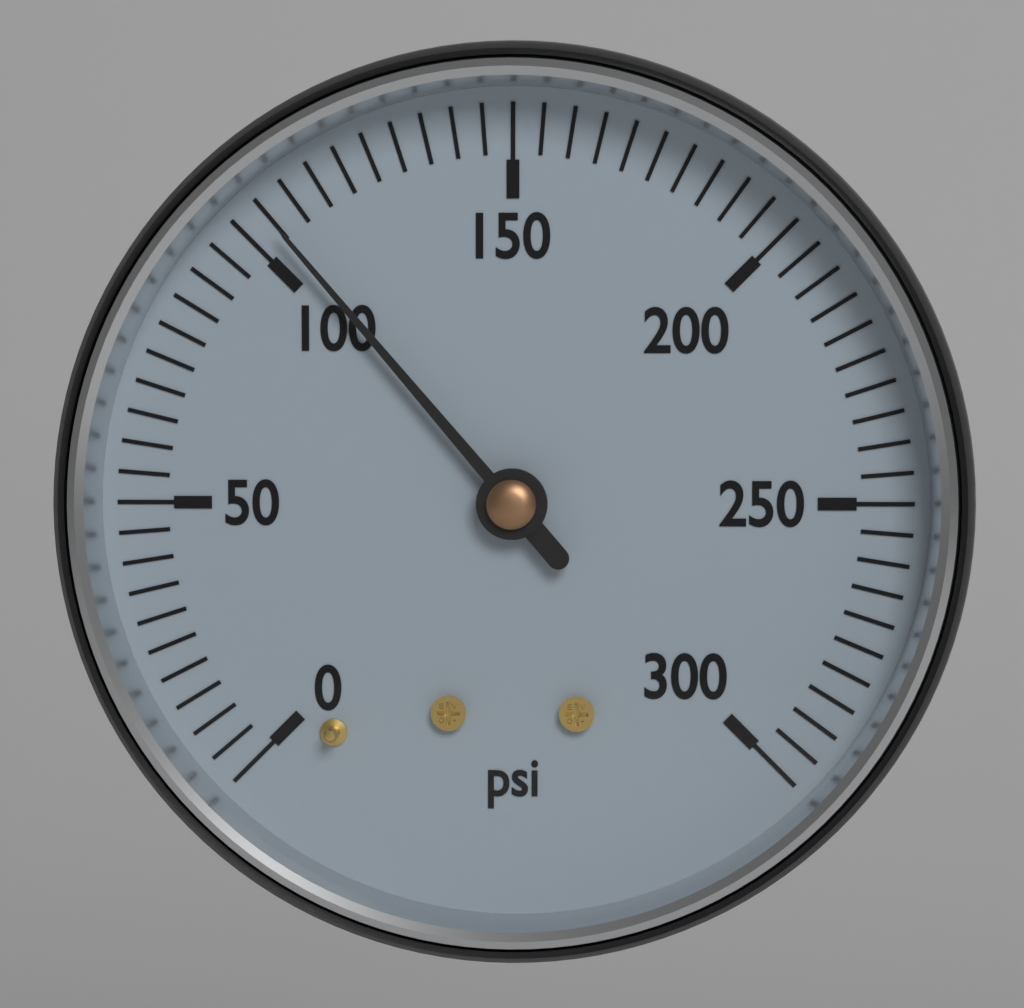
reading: 105 psi
